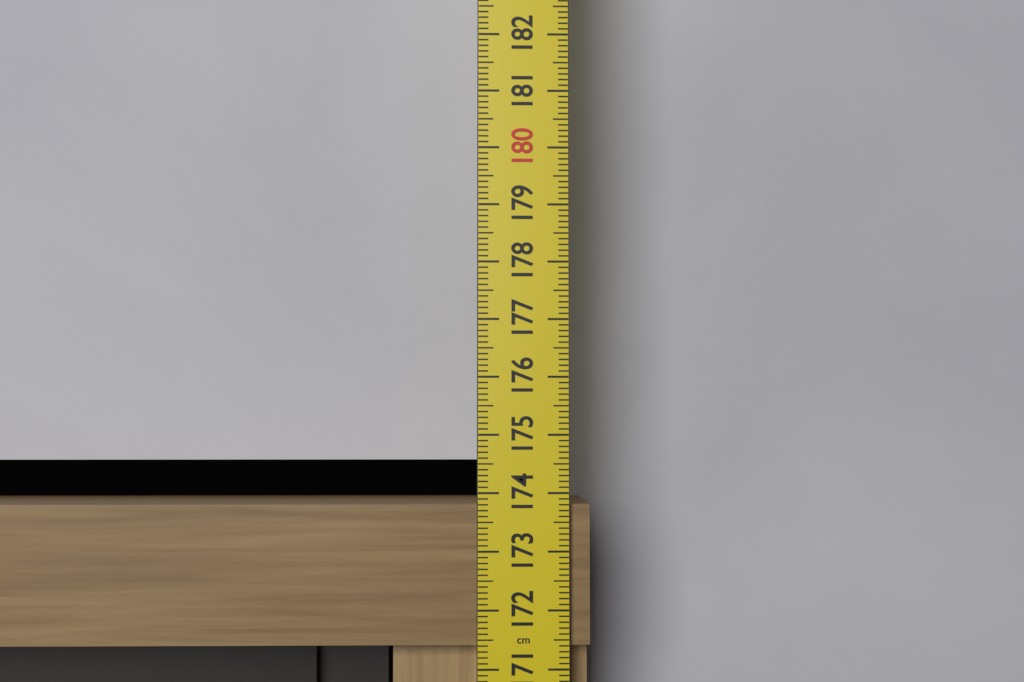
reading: 173.8 cm
